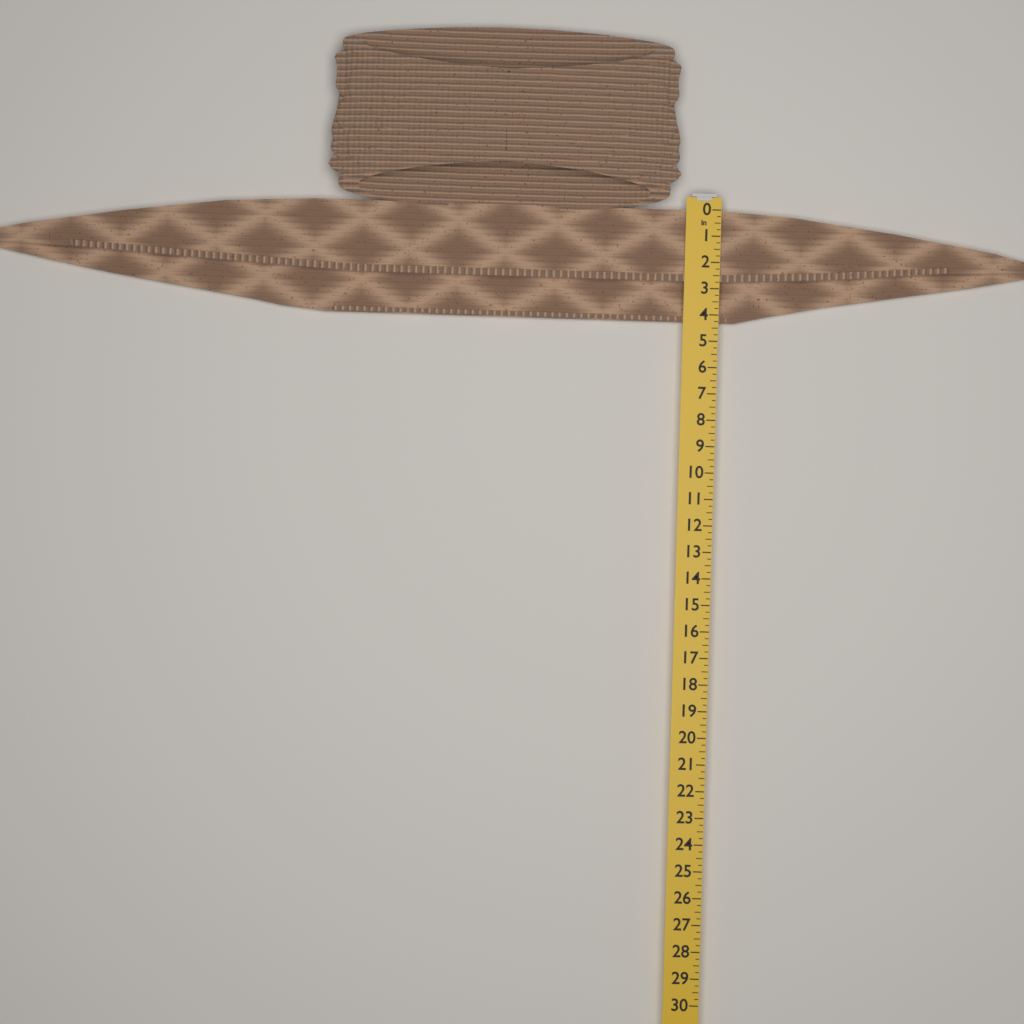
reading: 4.25 in
